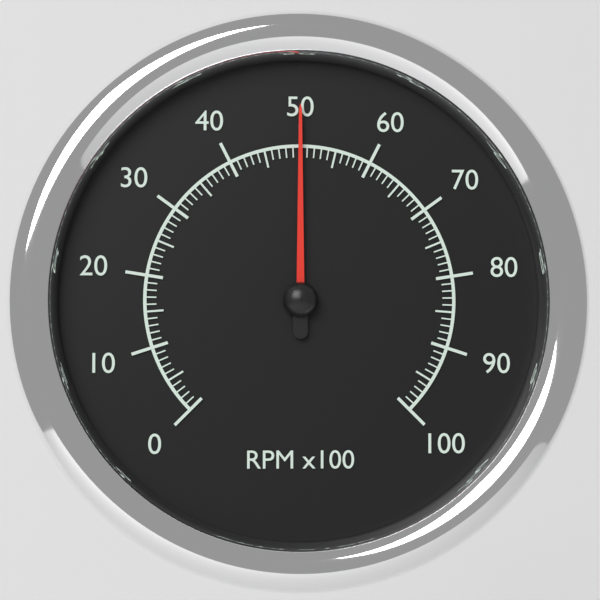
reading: 50 RPM x100
